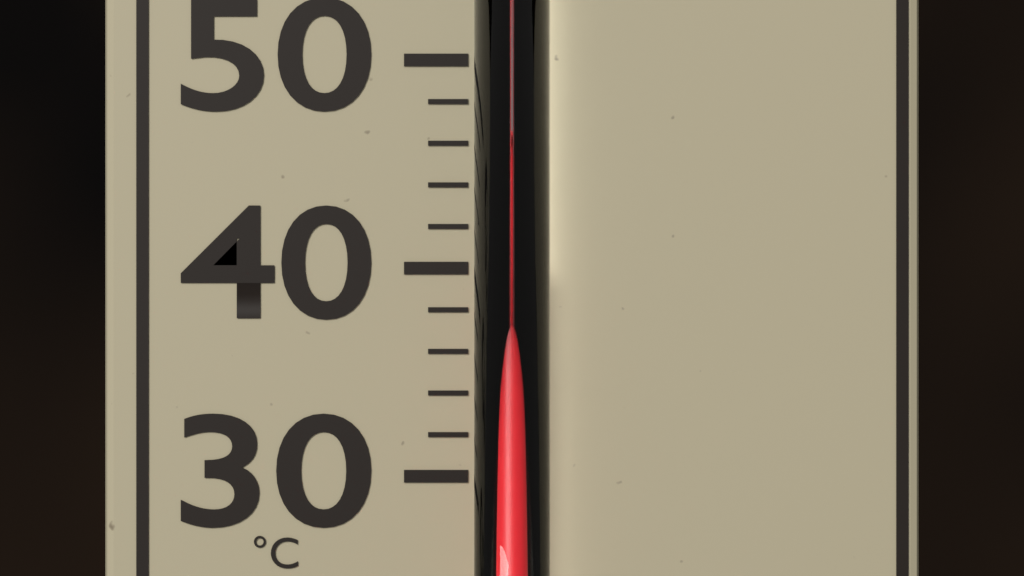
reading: 40.5 °C
